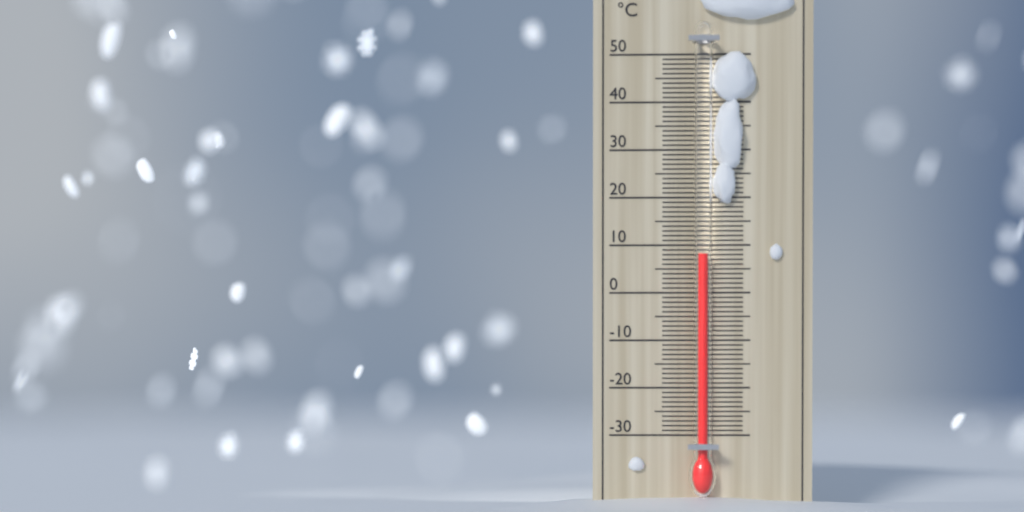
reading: 8 °C
